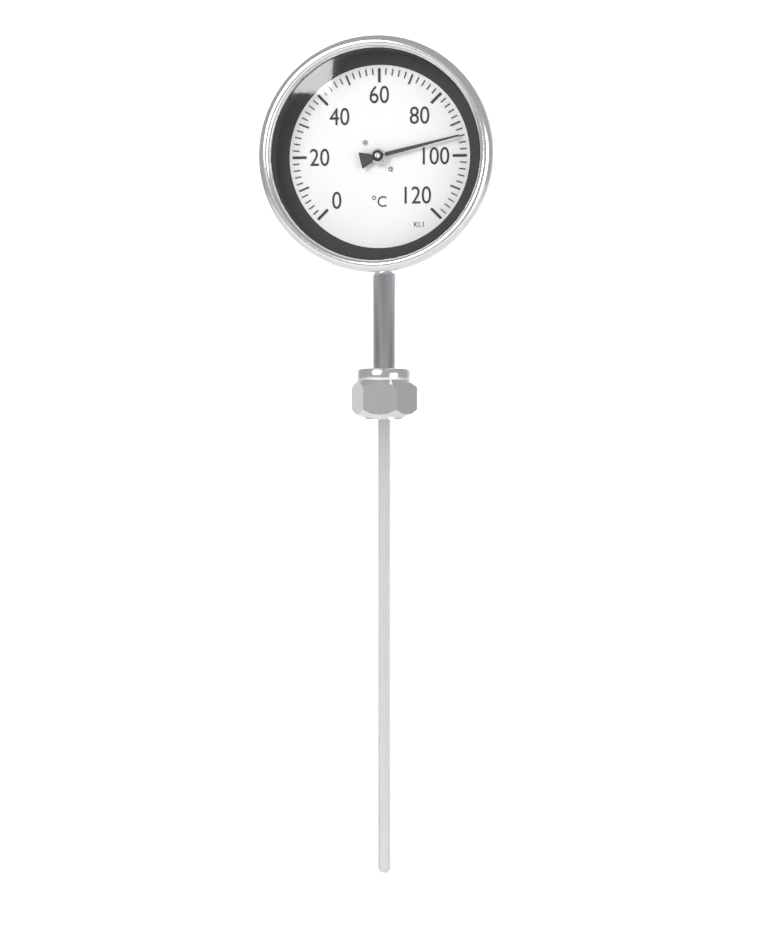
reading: 94 °C
